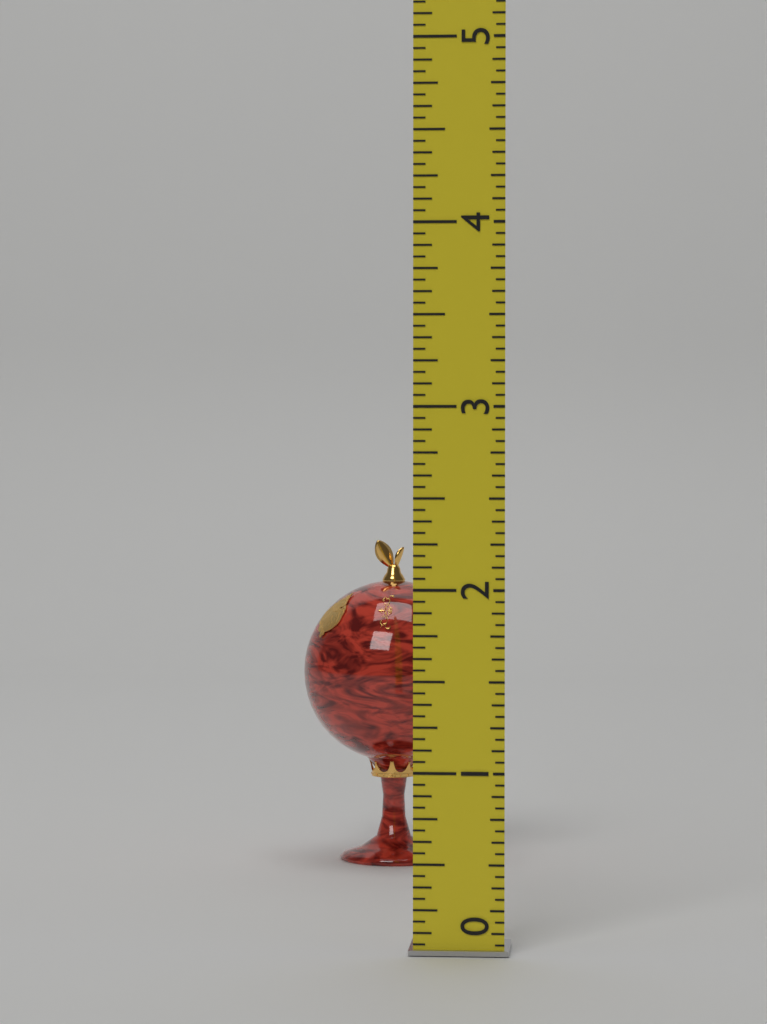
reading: 2.1250 (no unit)
